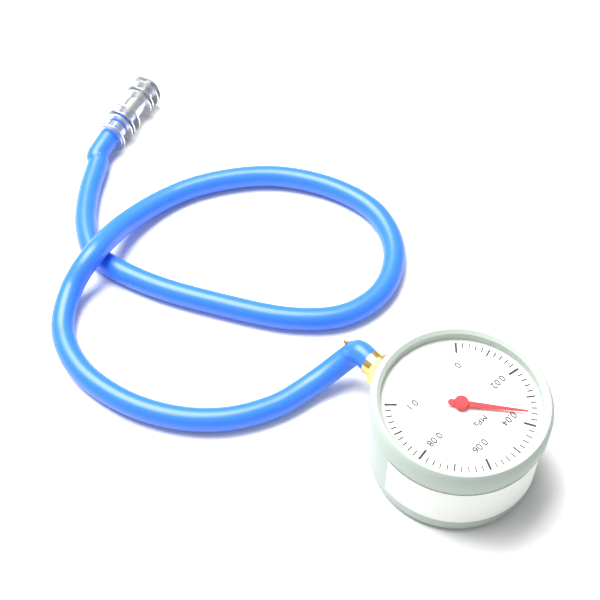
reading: 0.036 MPa
